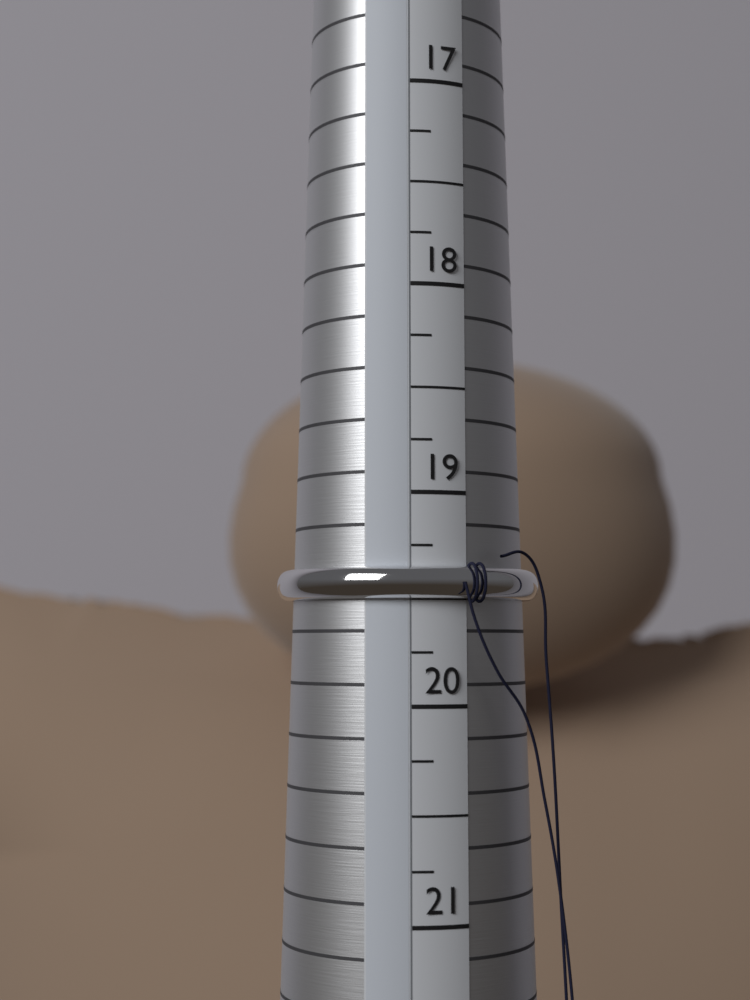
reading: 19.50 (no unit)
